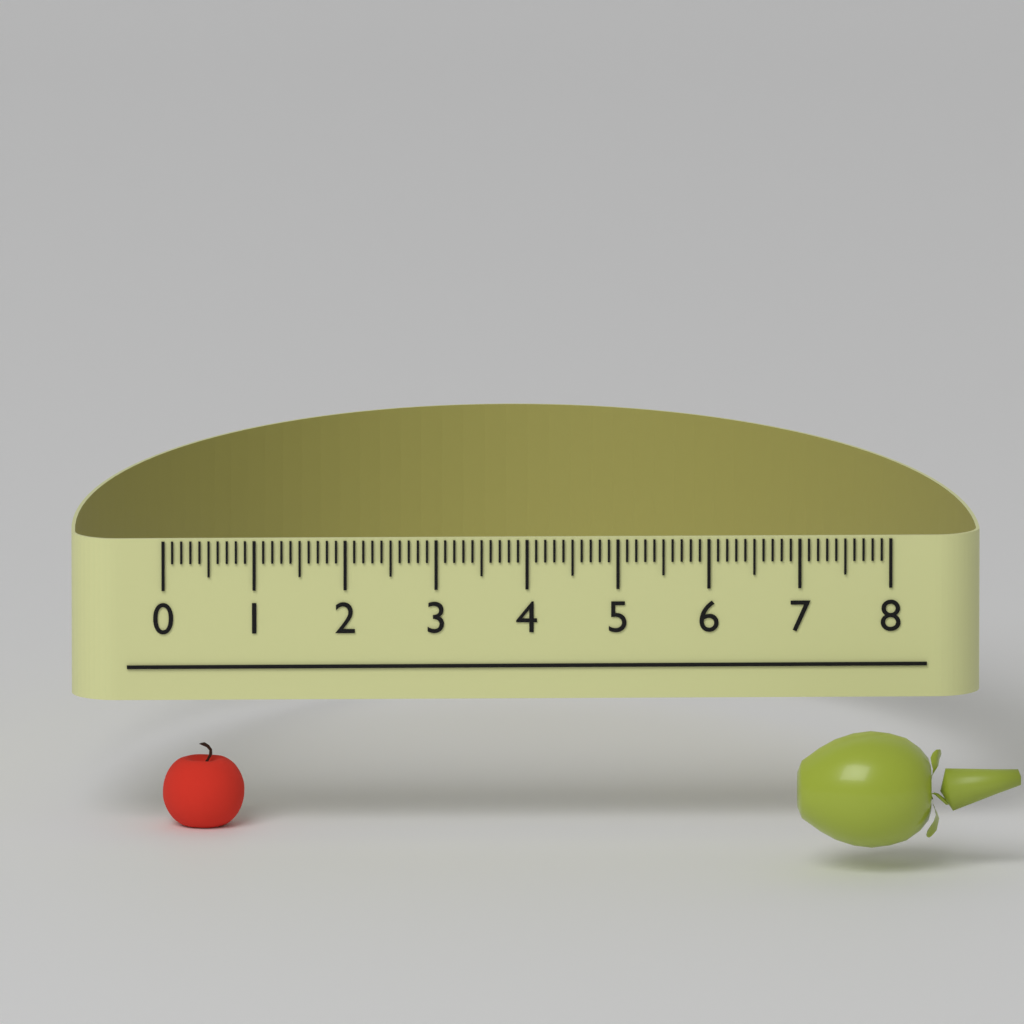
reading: 0.9 (no unit)
